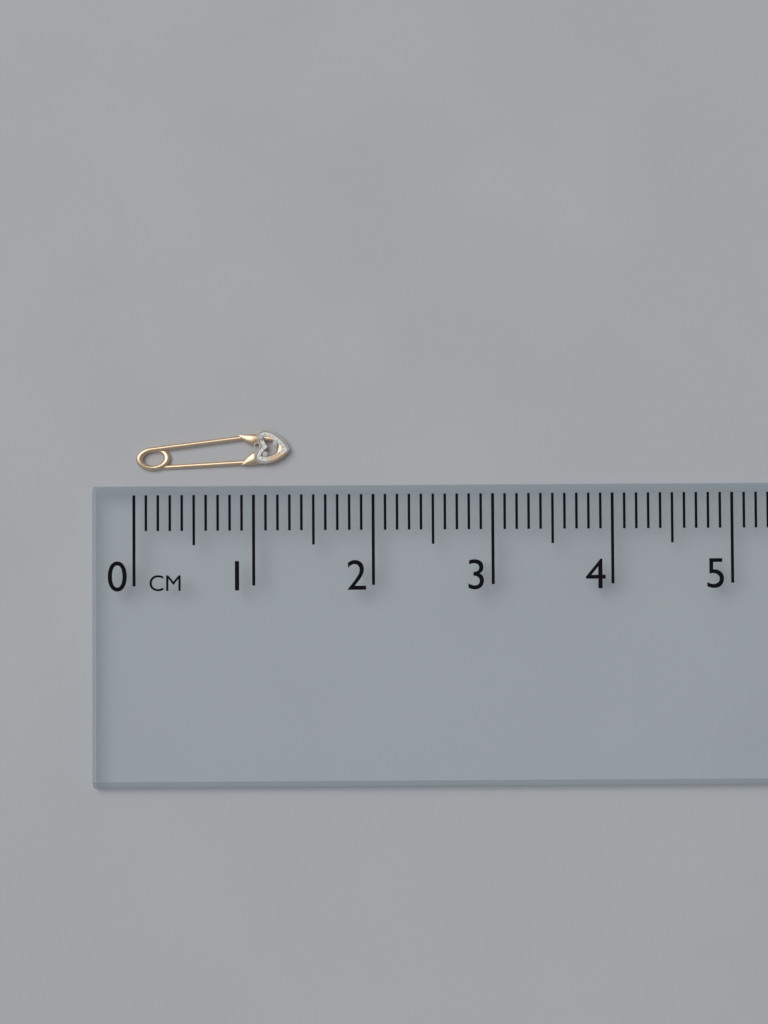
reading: 1.3 cm
